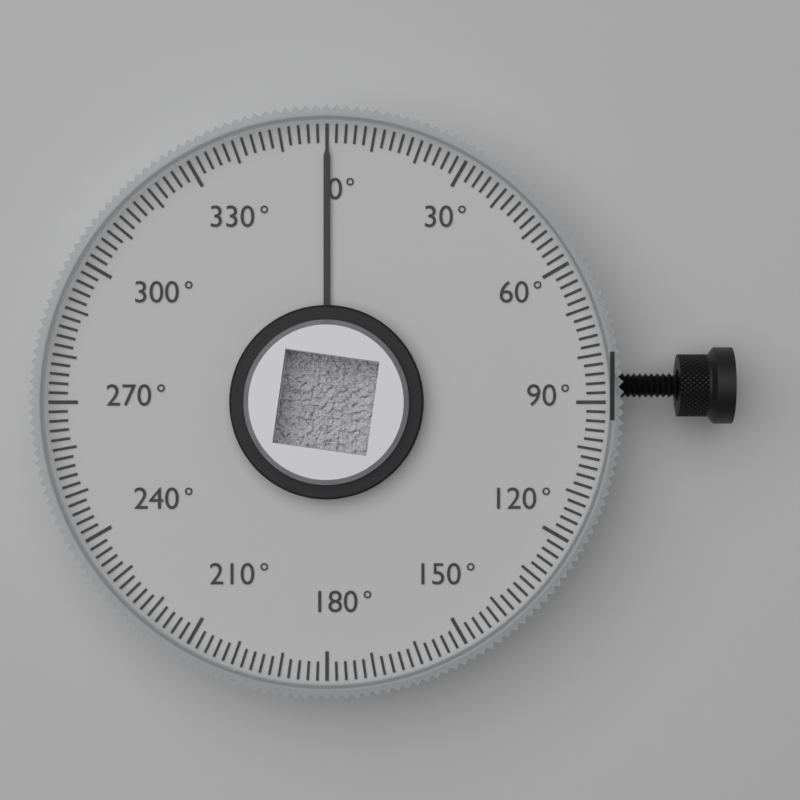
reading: 0 °
